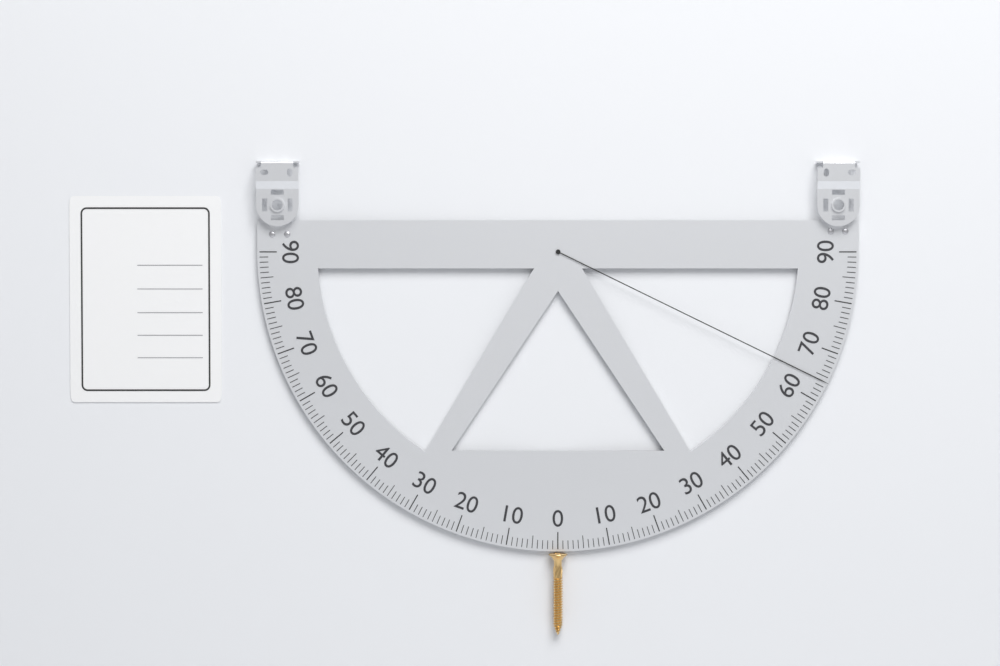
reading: 64 (no unit)
